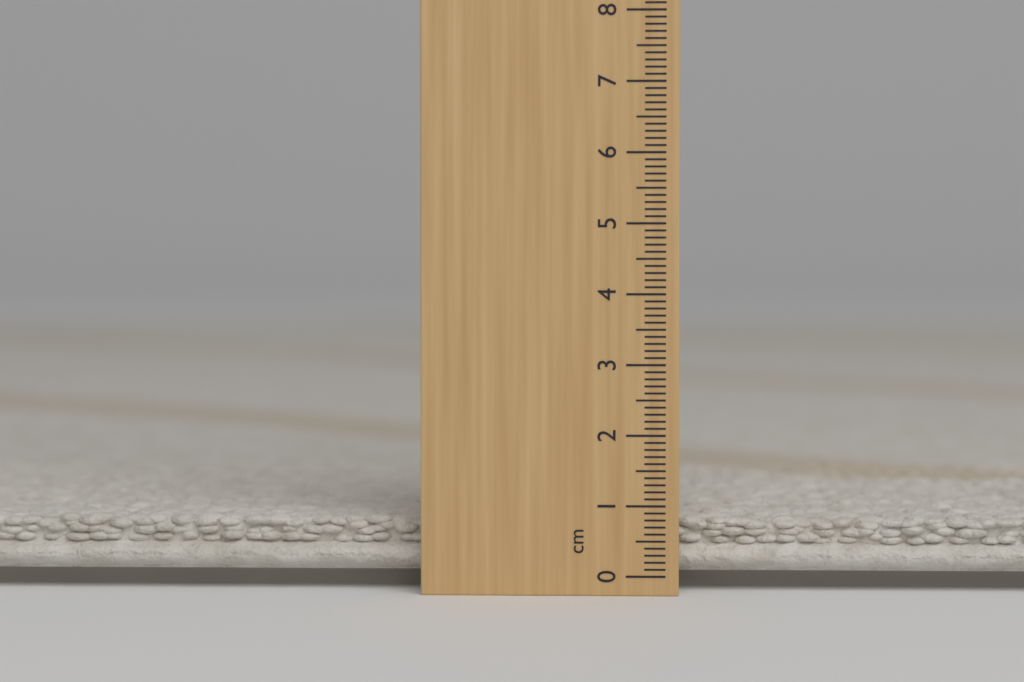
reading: 0.8 cm
